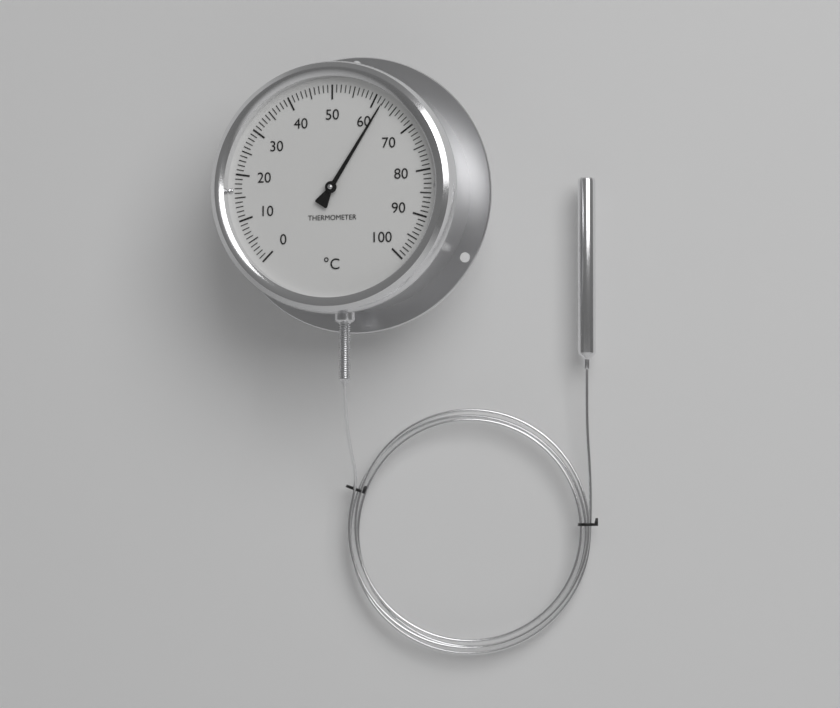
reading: 62 °C
